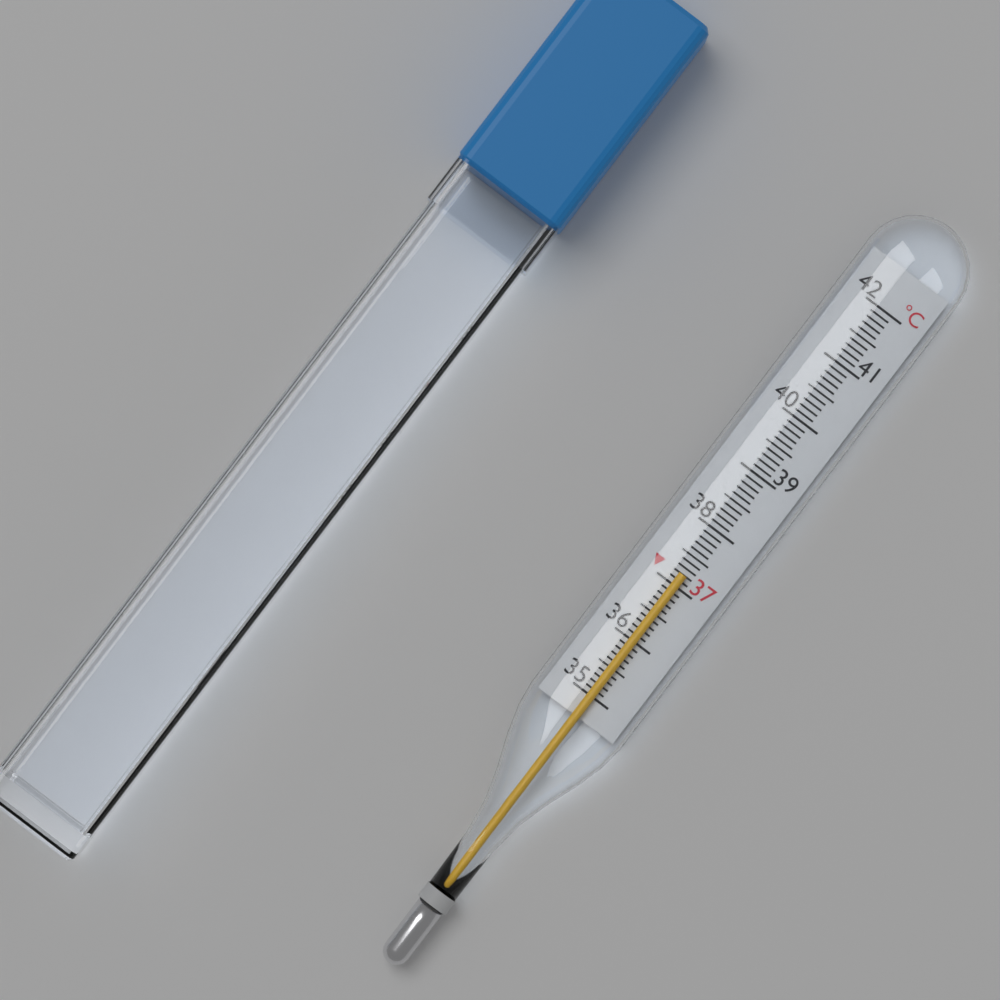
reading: 37.2 °C
